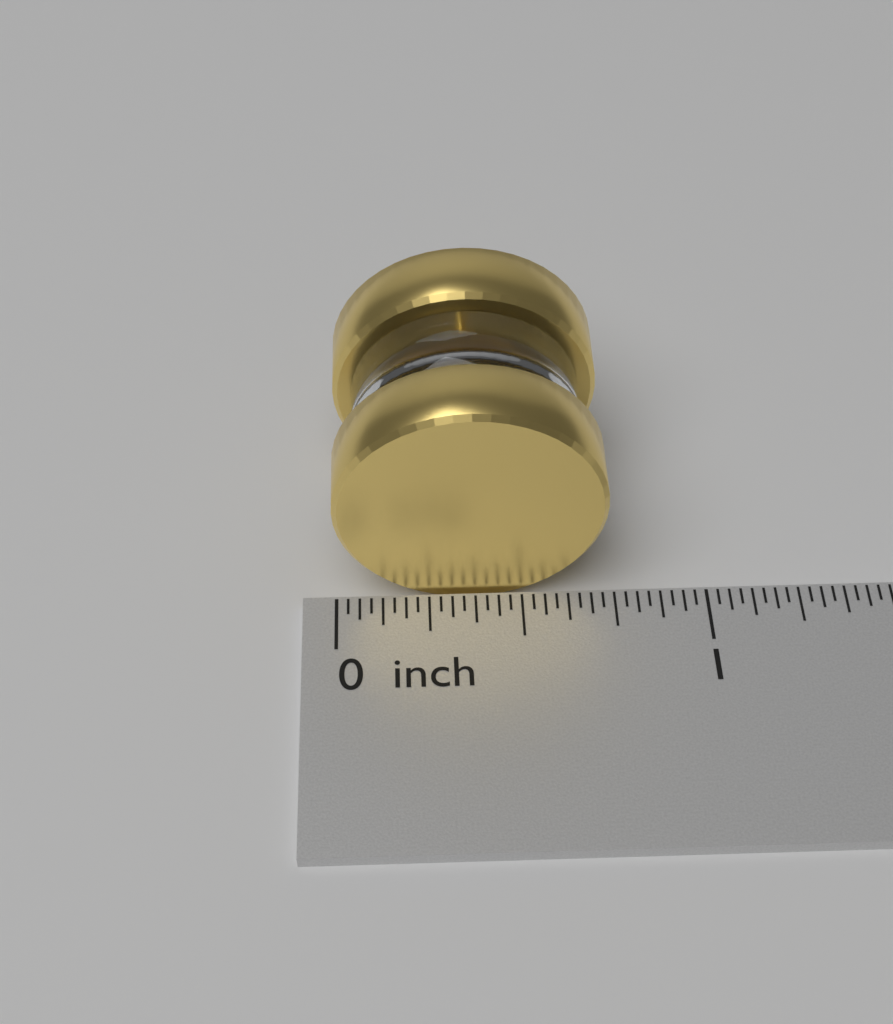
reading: 0.71875 inch
